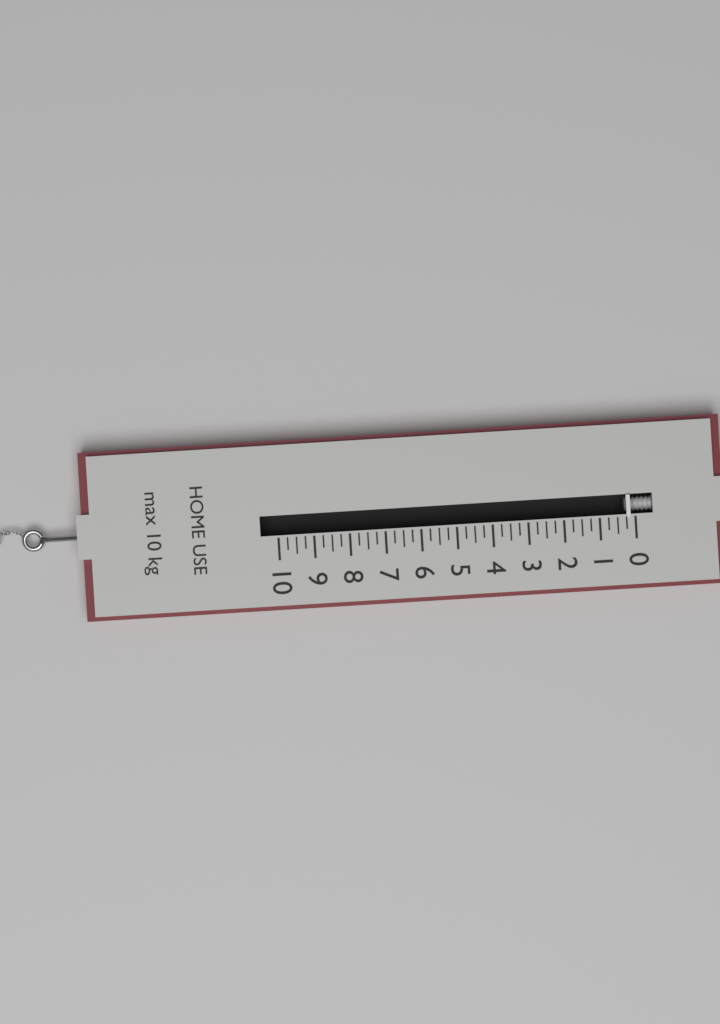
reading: 0.25 kg
